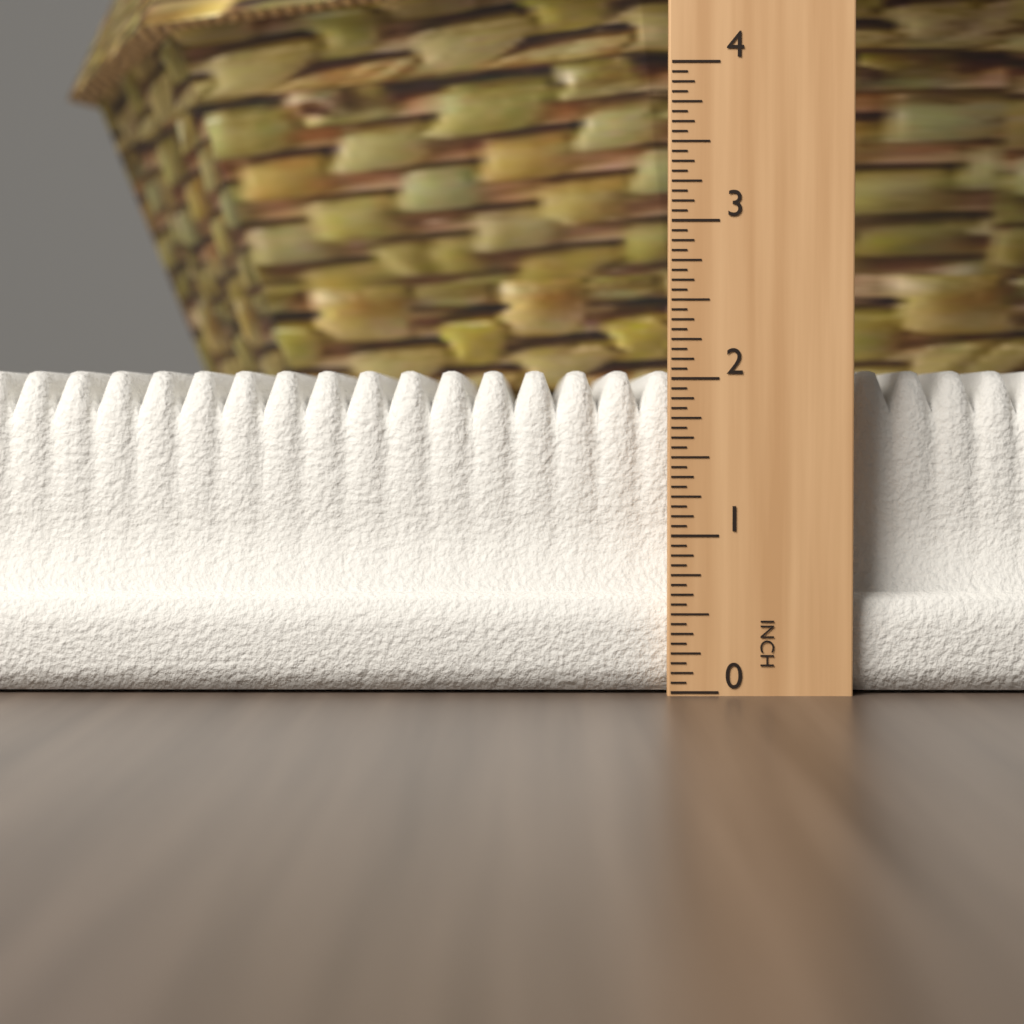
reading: 2.0625 in
